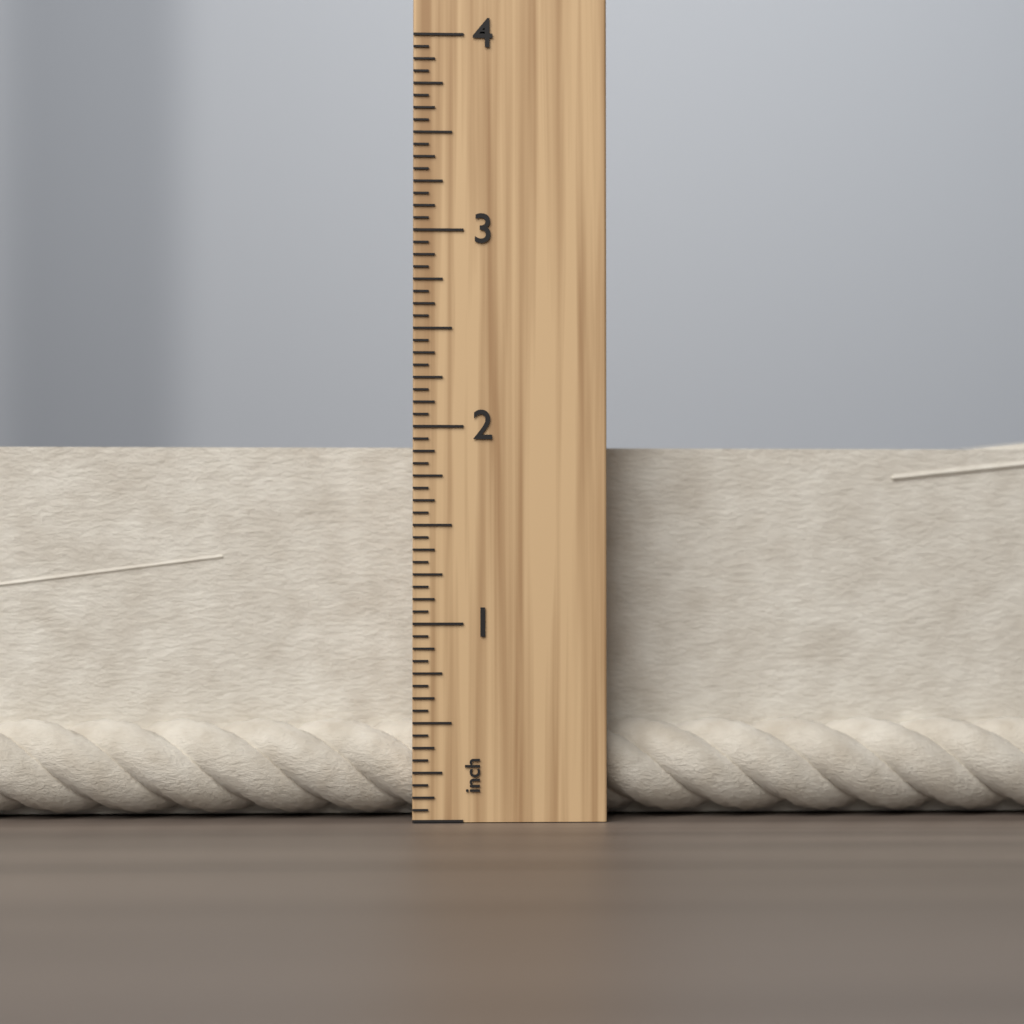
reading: 2.0625 inch
